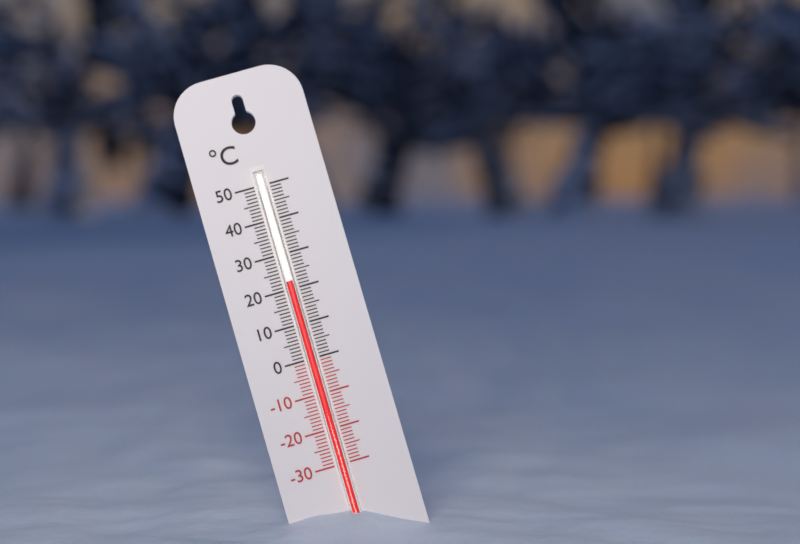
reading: 22 °C
